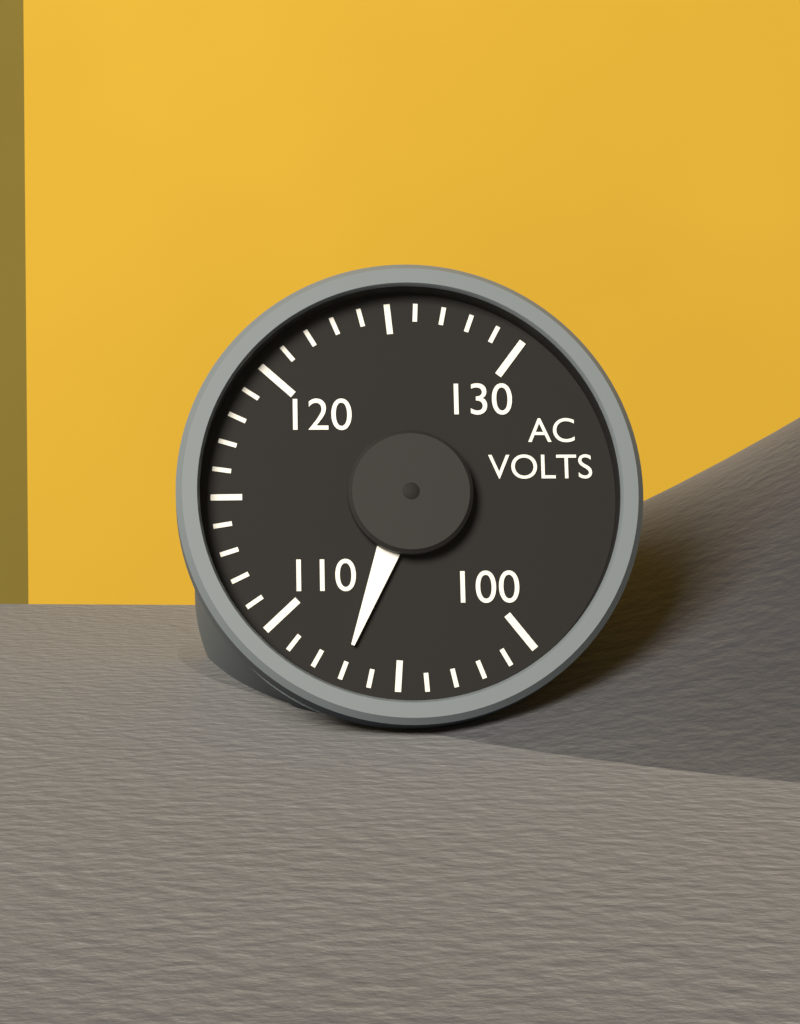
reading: 107 V
